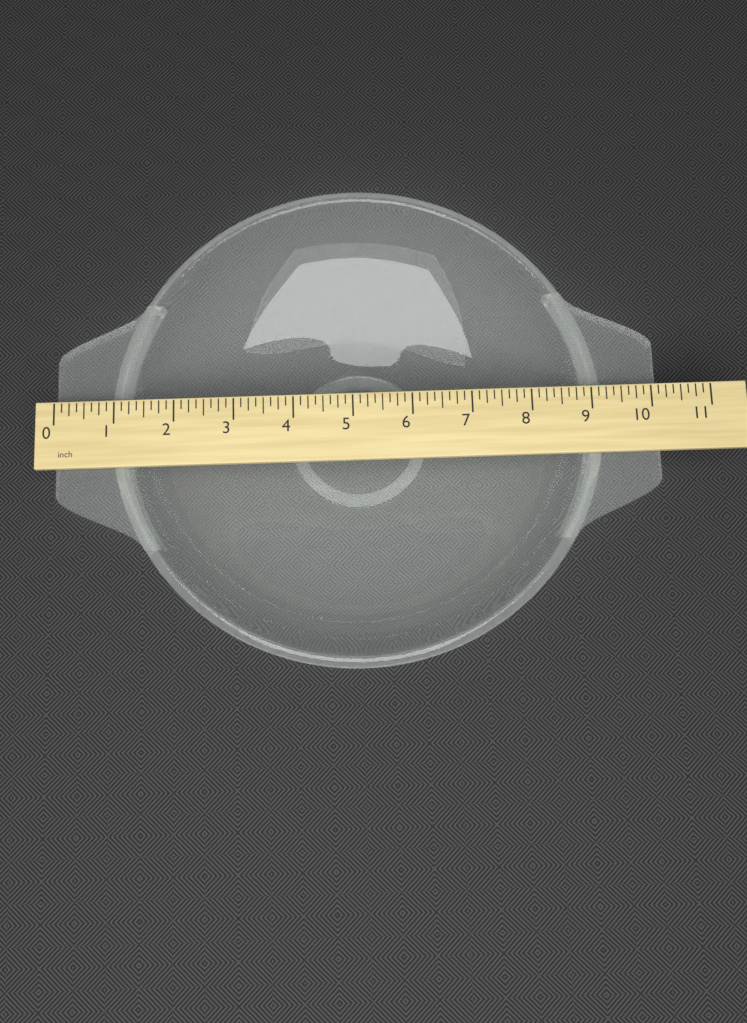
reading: 10.125 inch
